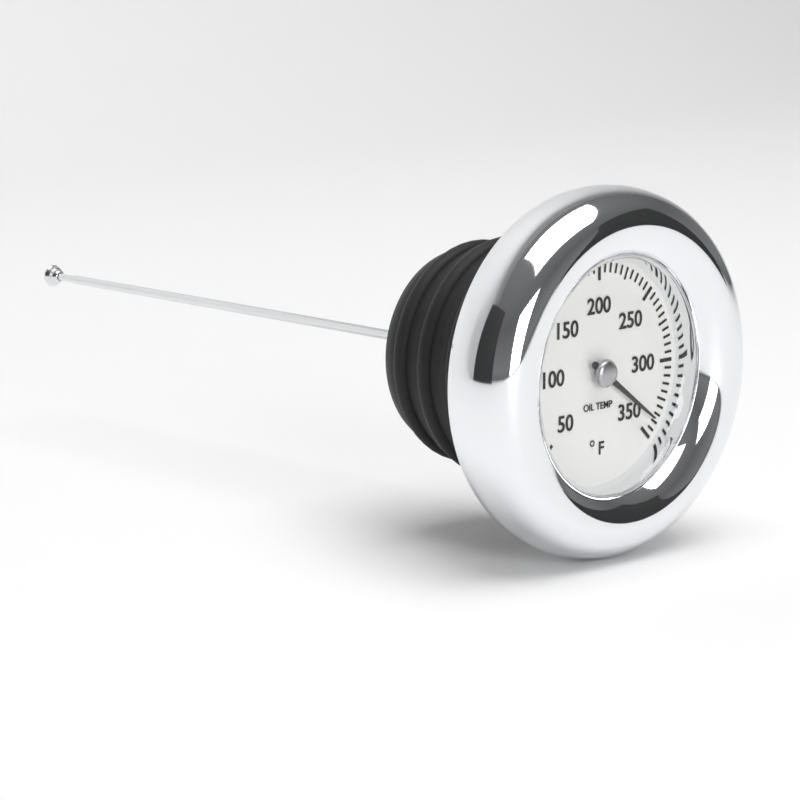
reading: 340 °F
